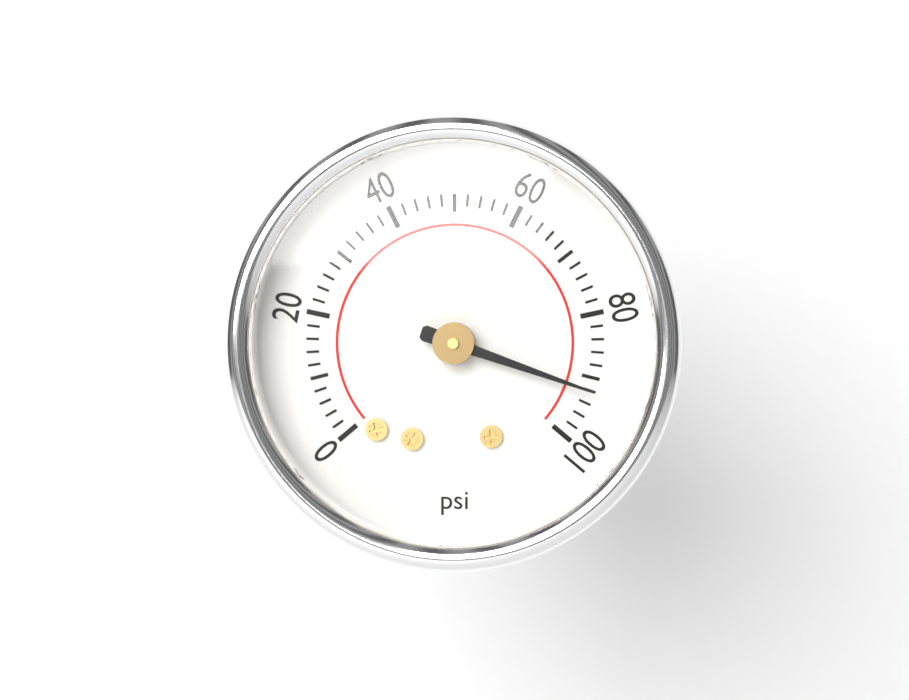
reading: 92 psi
